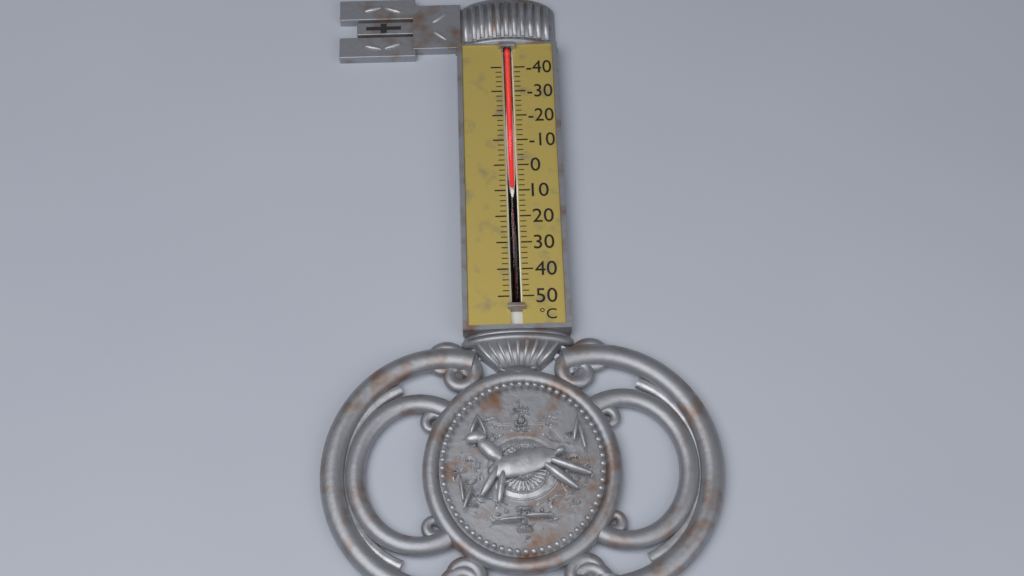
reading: 8 °C
